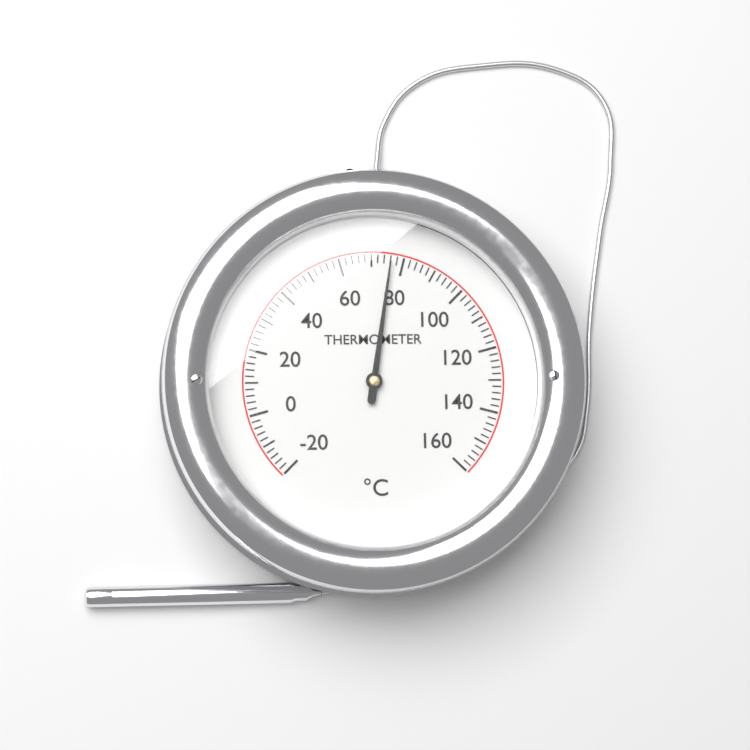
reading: 76 °C
